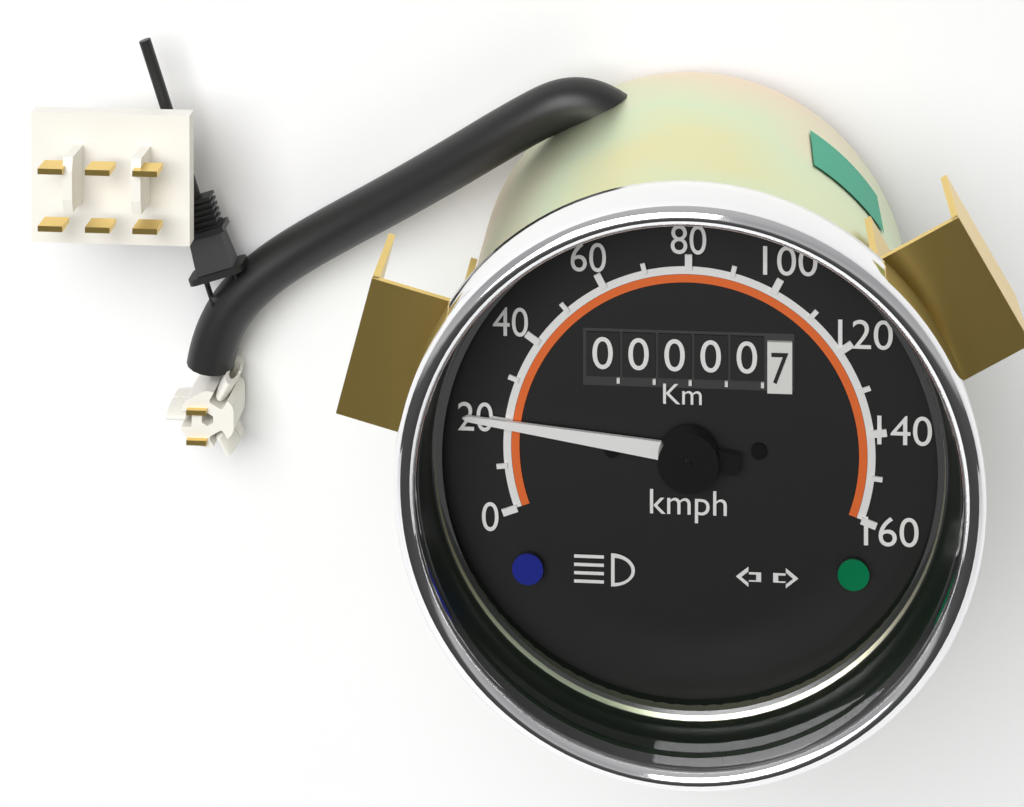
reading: 20 kmph
